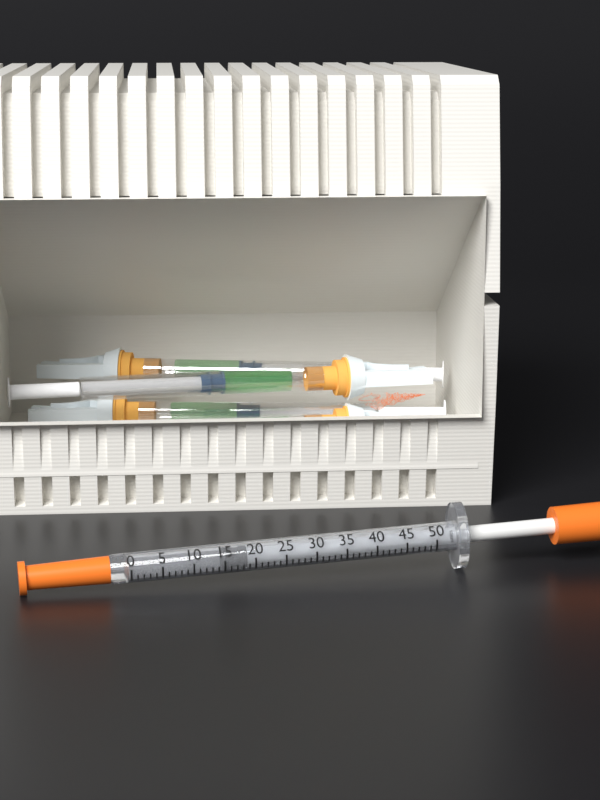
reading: 15 units
